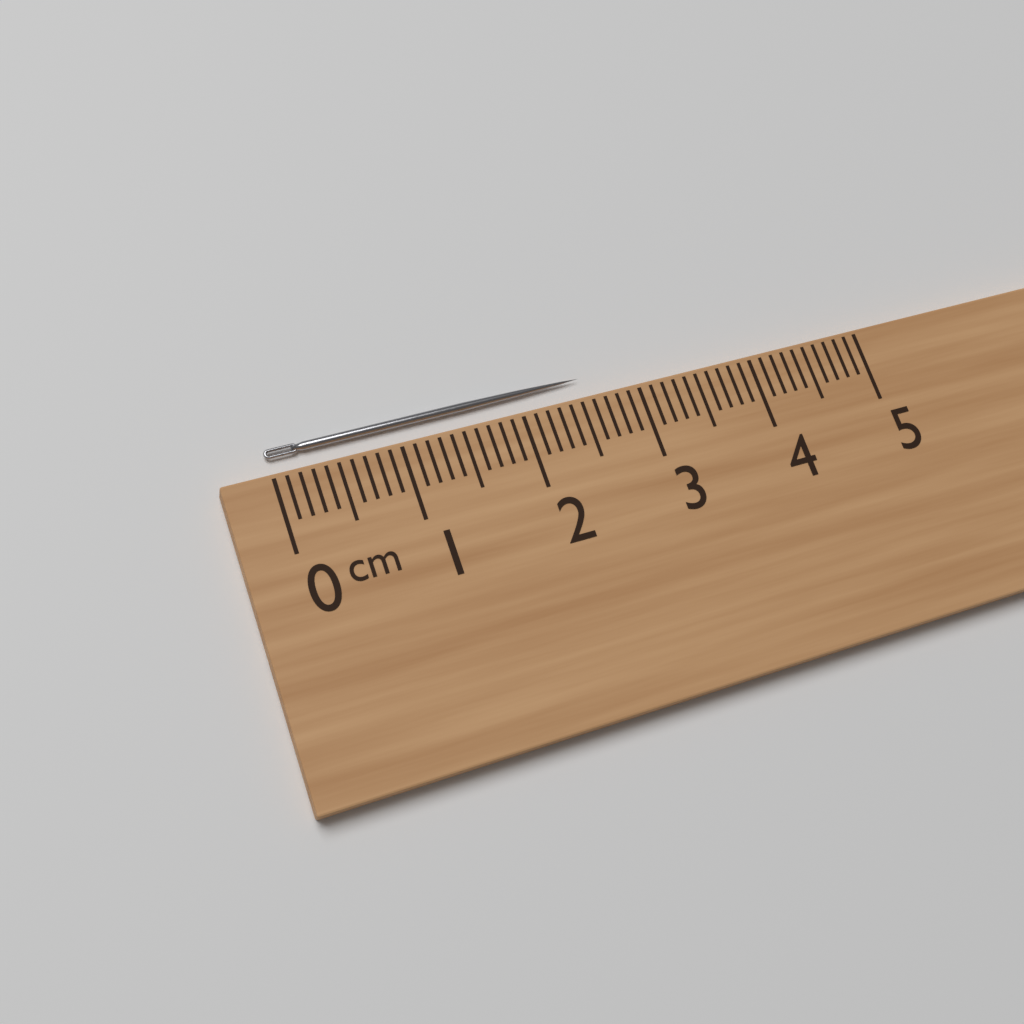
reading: 2.6 cm
